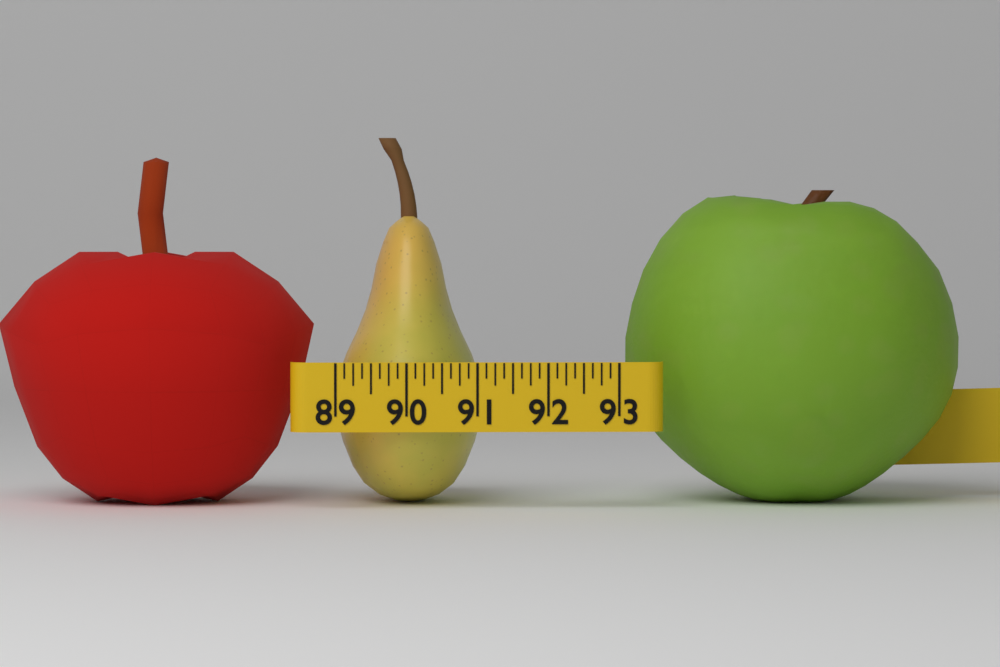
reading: 91.125 (no unit)
